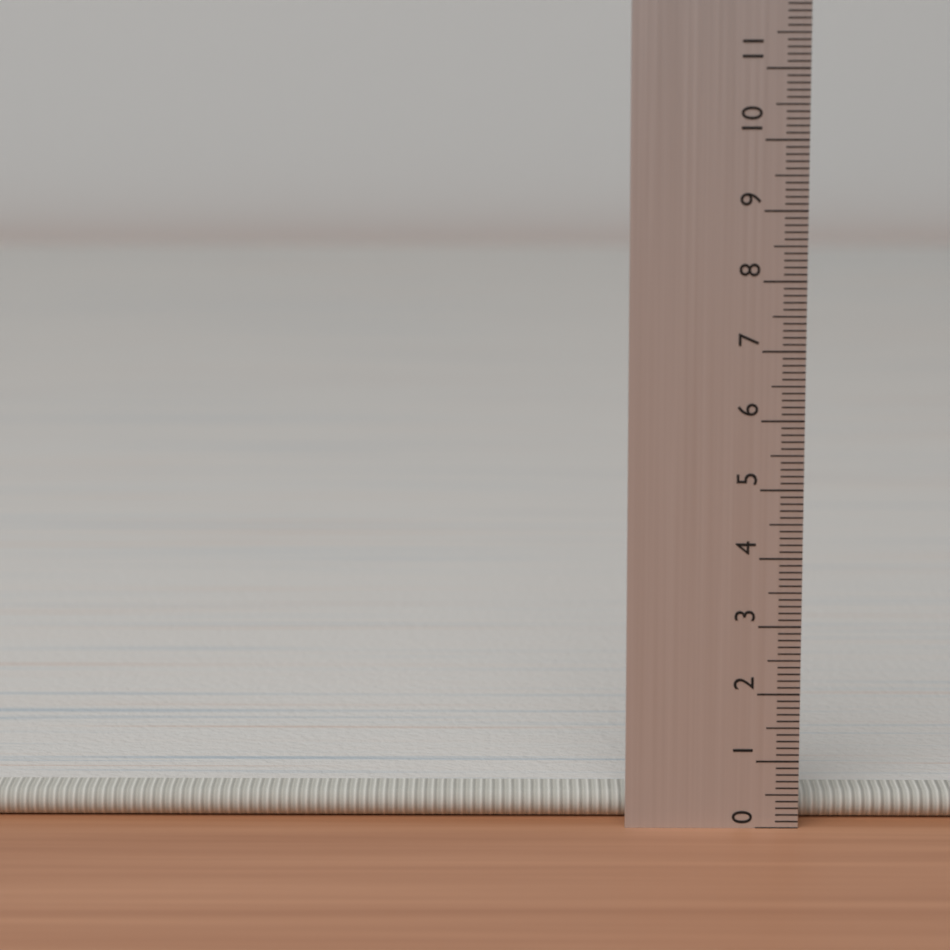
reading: 0.4 (no unit)
